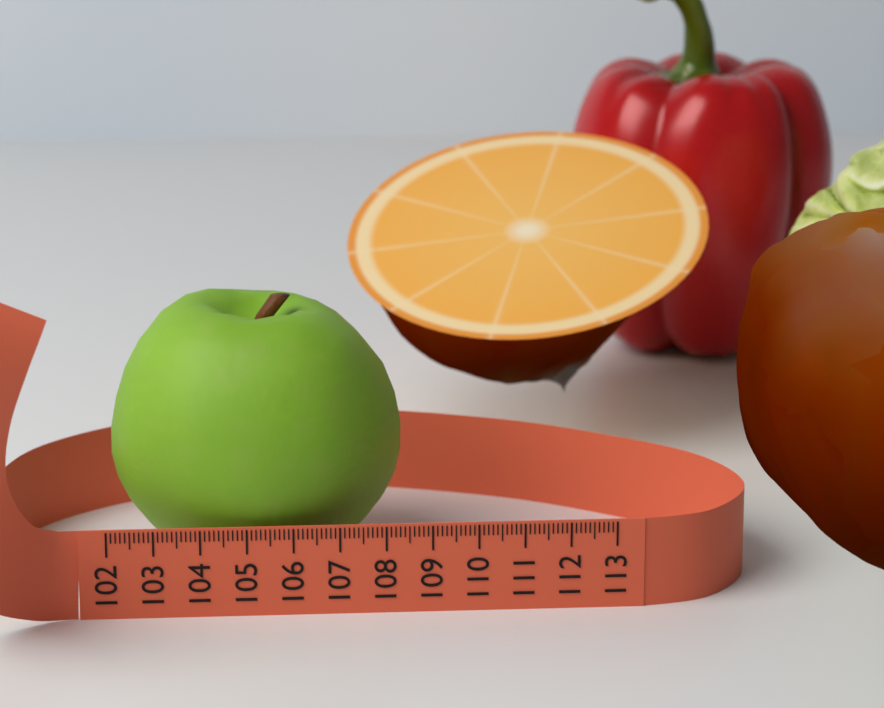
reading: 108.5 (no unit)
